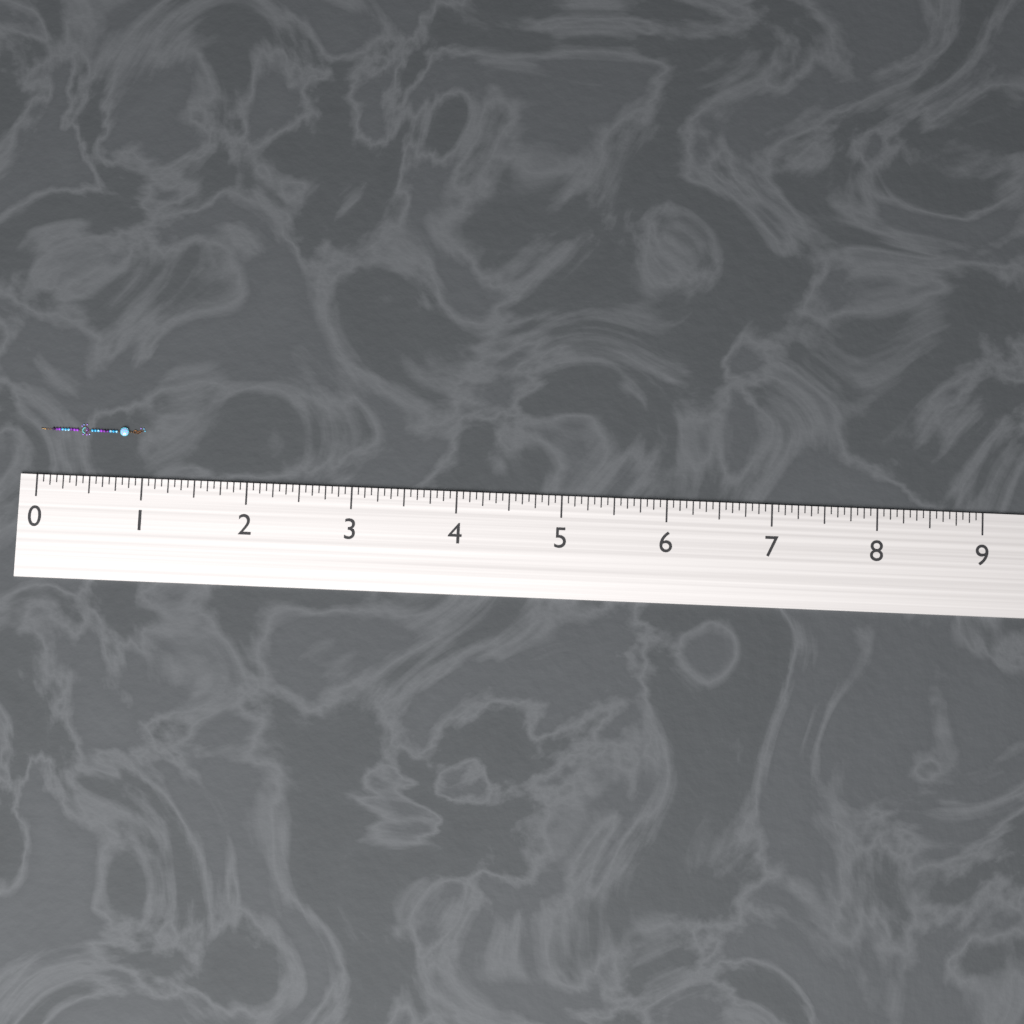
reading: 1.0000 (no unit)
